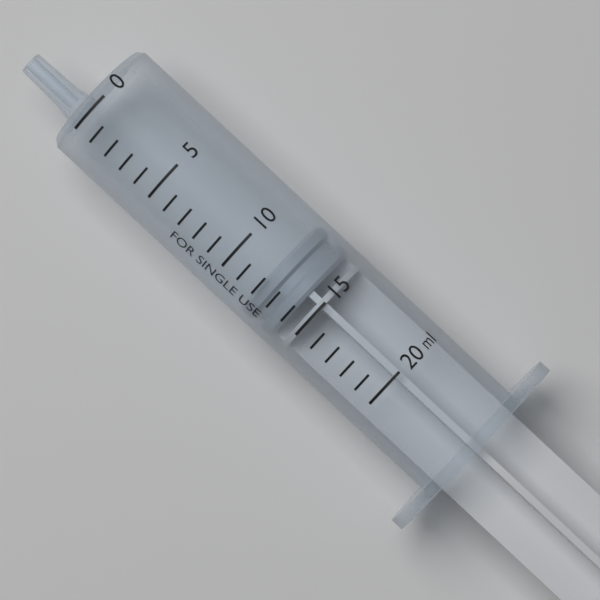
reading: 12 ml
